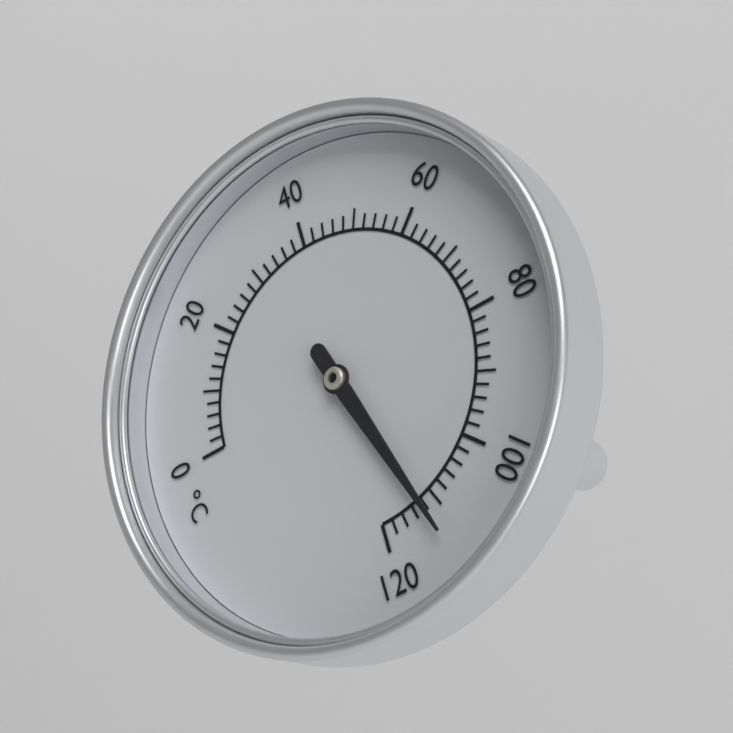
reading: 112 °C
